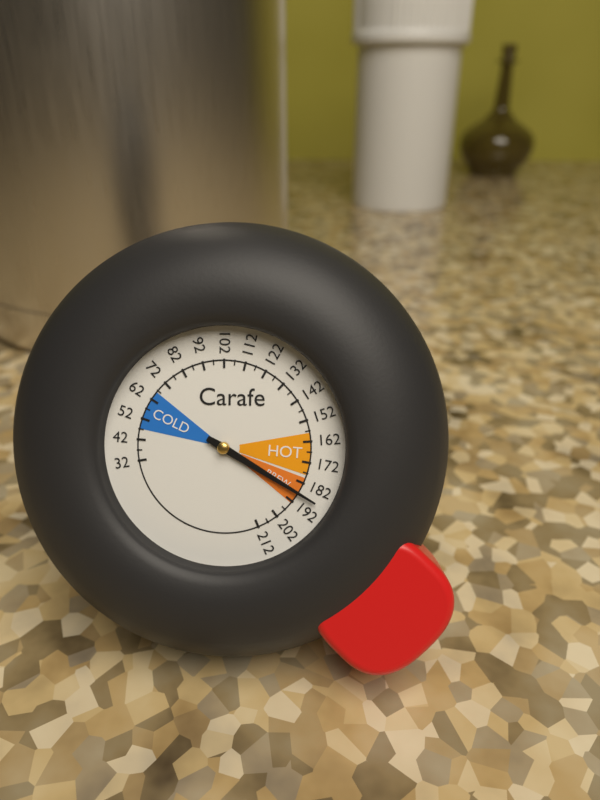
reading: 187 (no unit)
